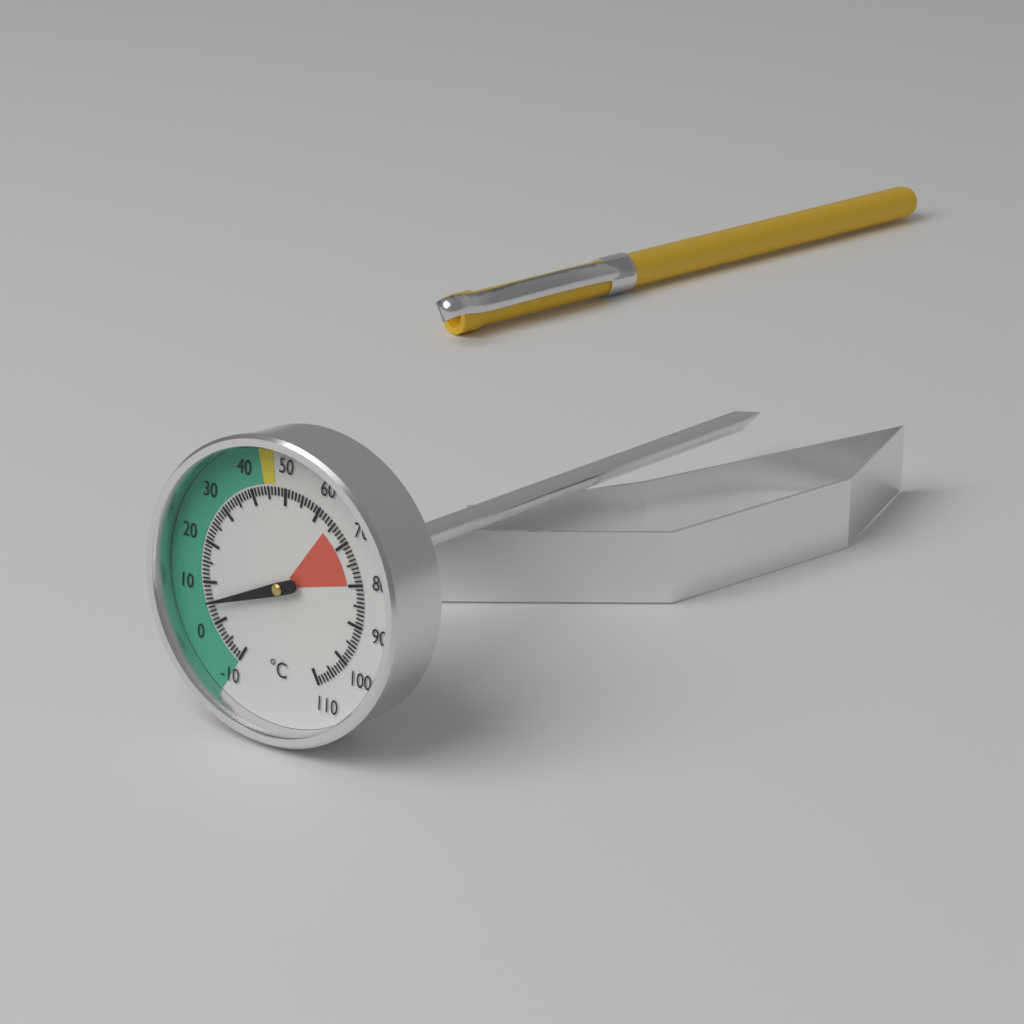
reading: 5 °C
